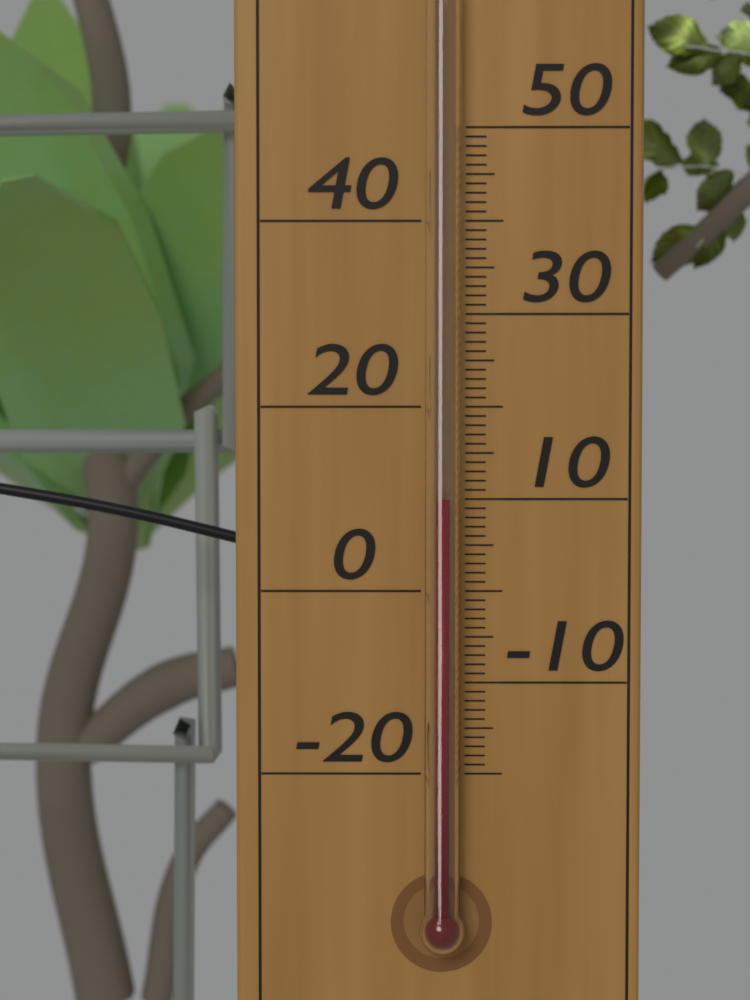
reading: 10 °C
